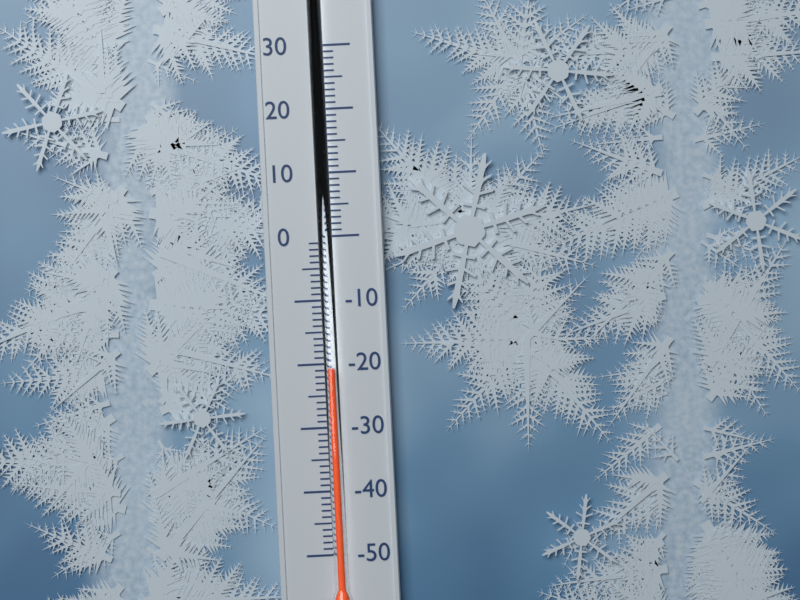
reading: -21 (no unit)
